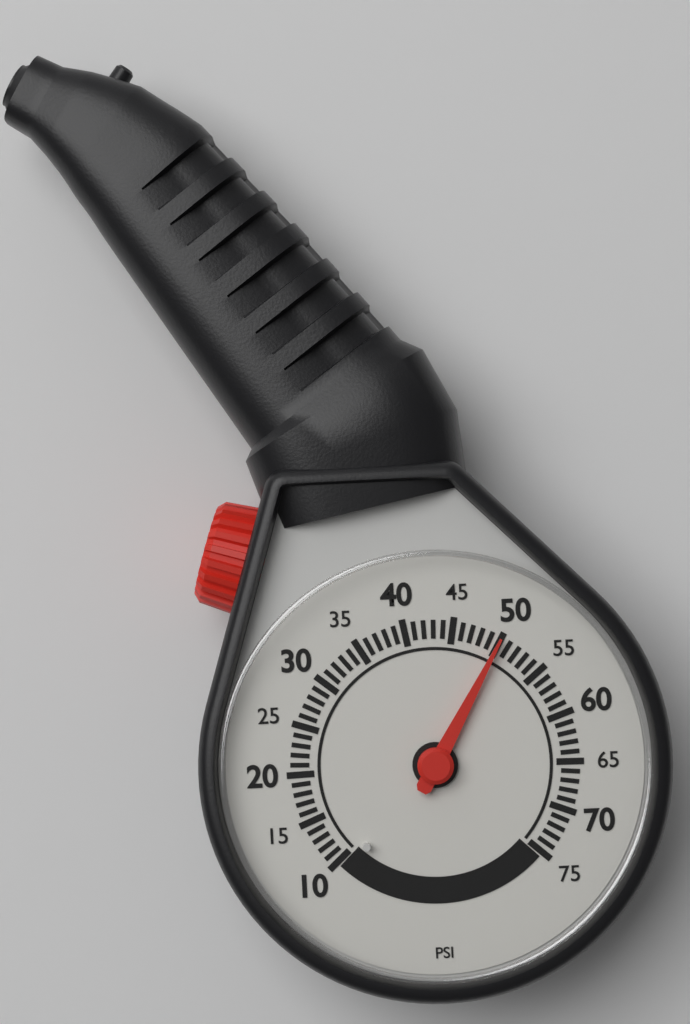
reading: 50 psi
